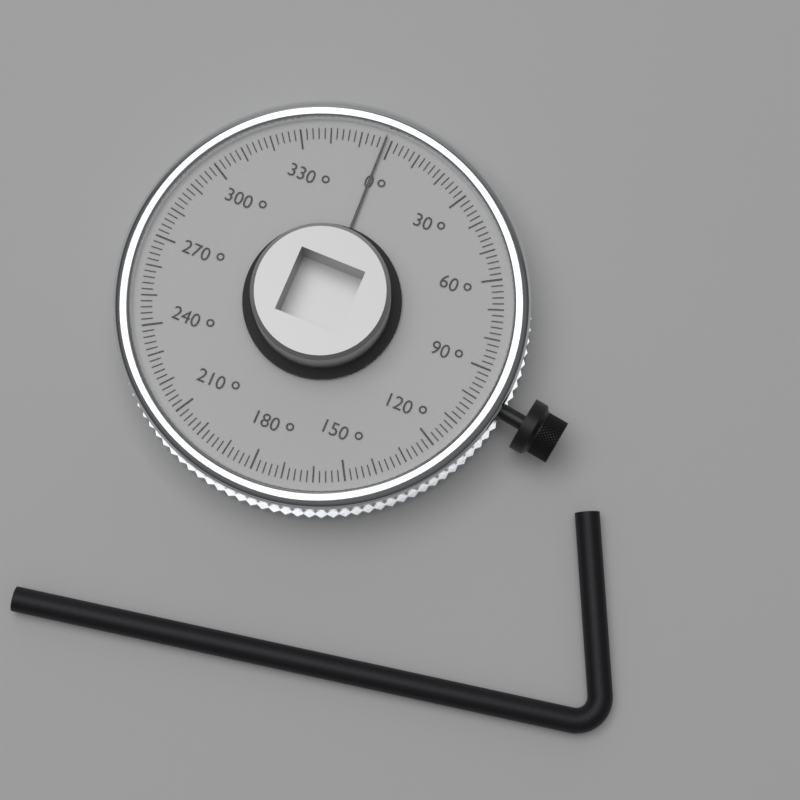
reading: 358 °
